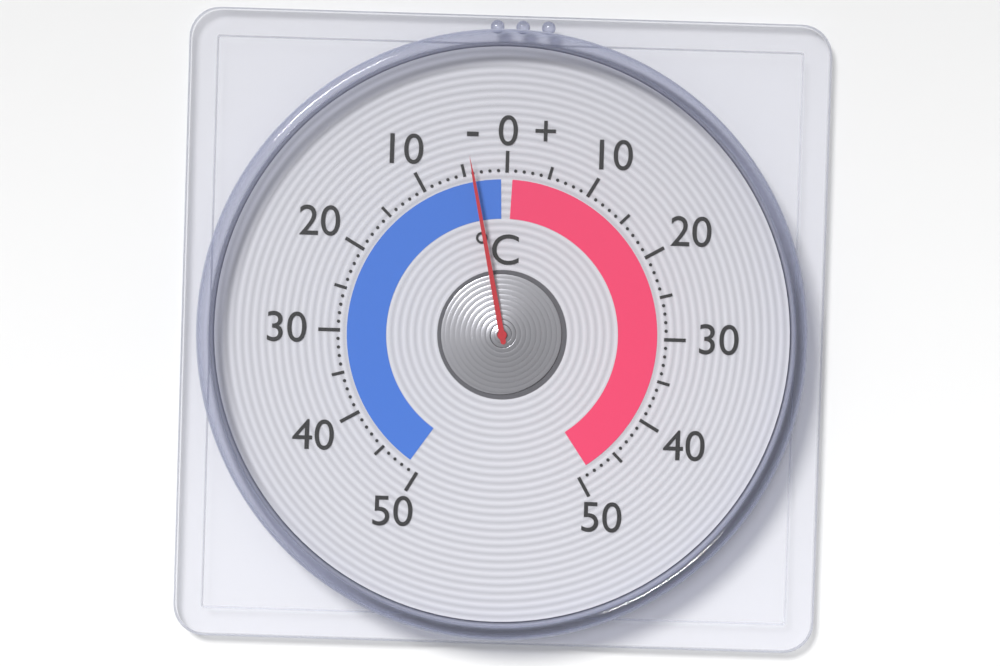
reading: -4 °C
